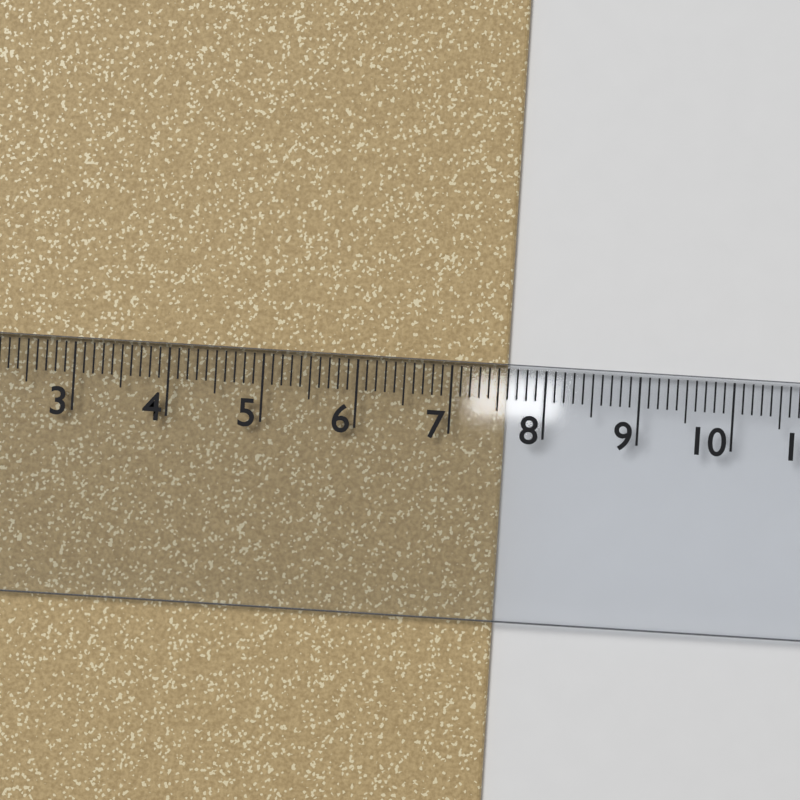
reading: 7.6 cm
